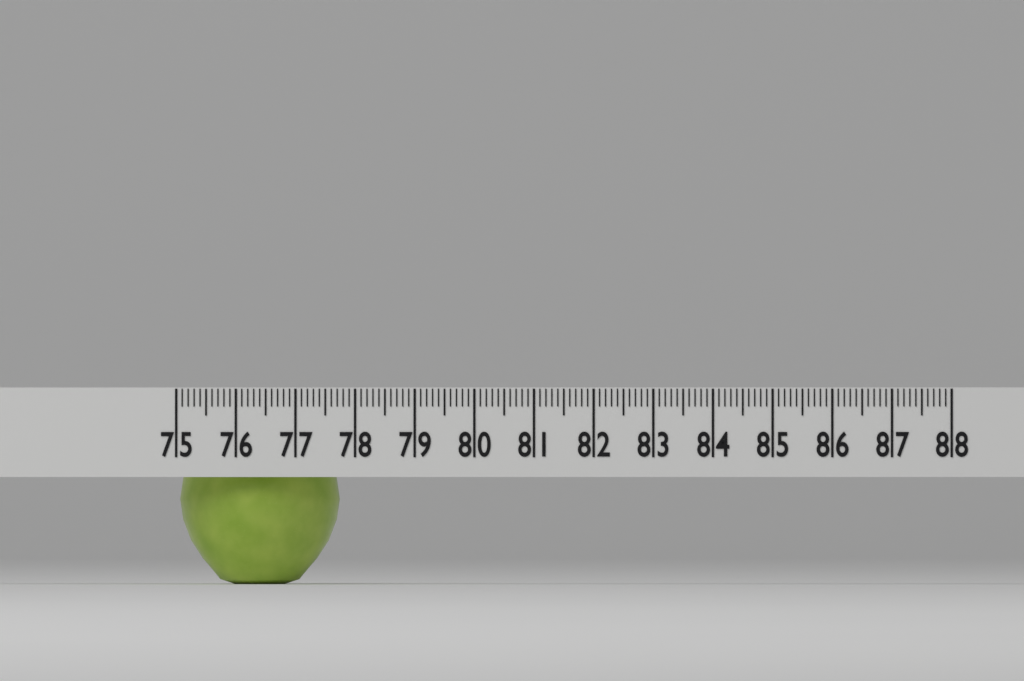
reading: 77.7 (no unit)
